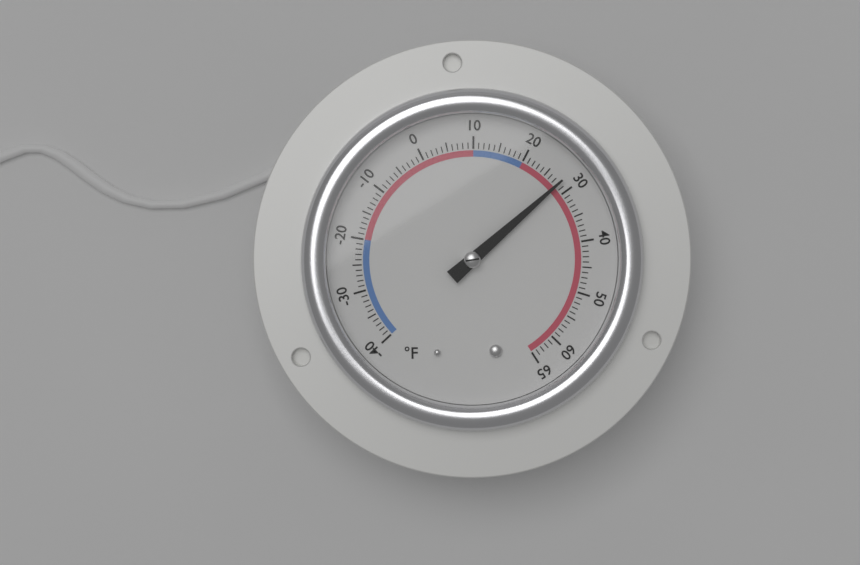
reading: 28 °F
